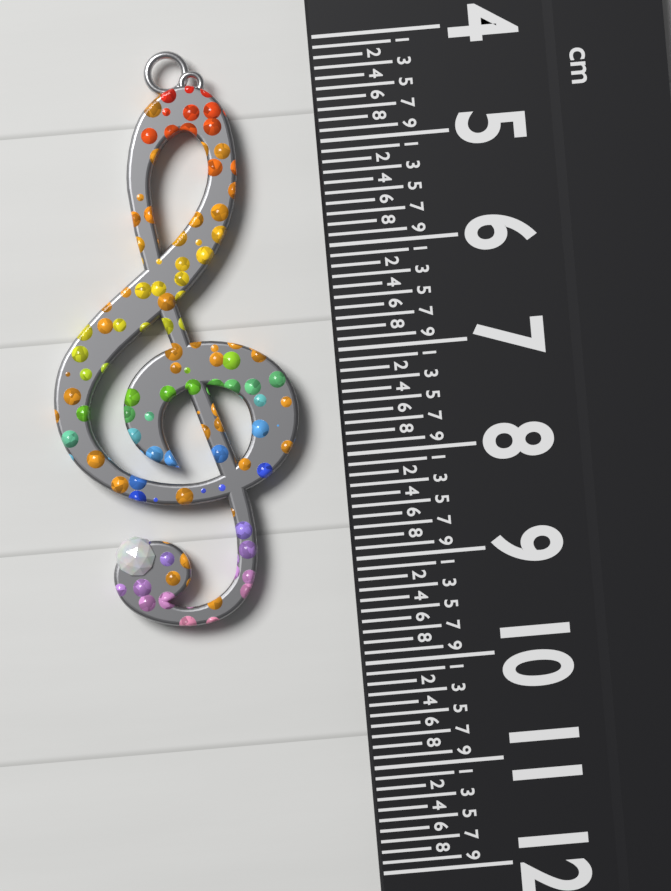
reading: 9.5 cm
